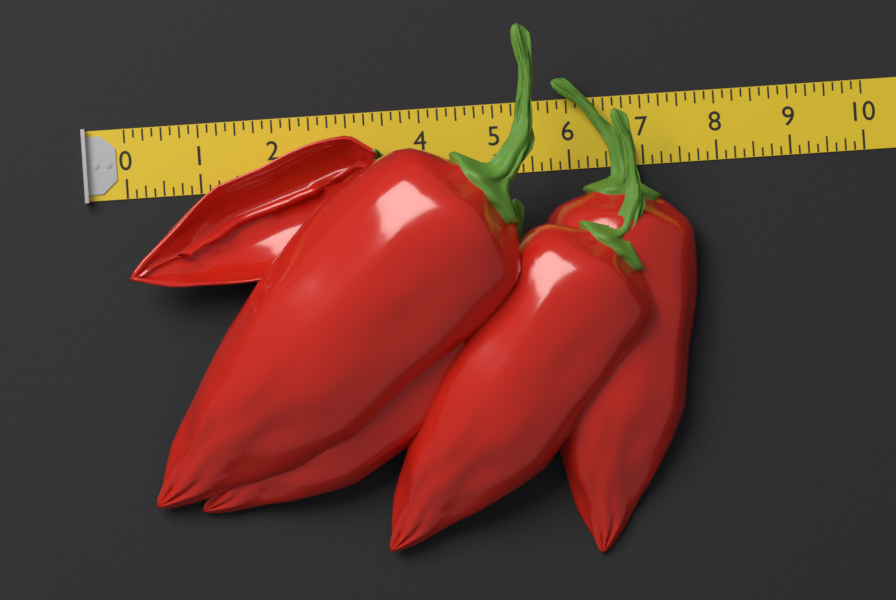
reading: 7.625 (no unit)
